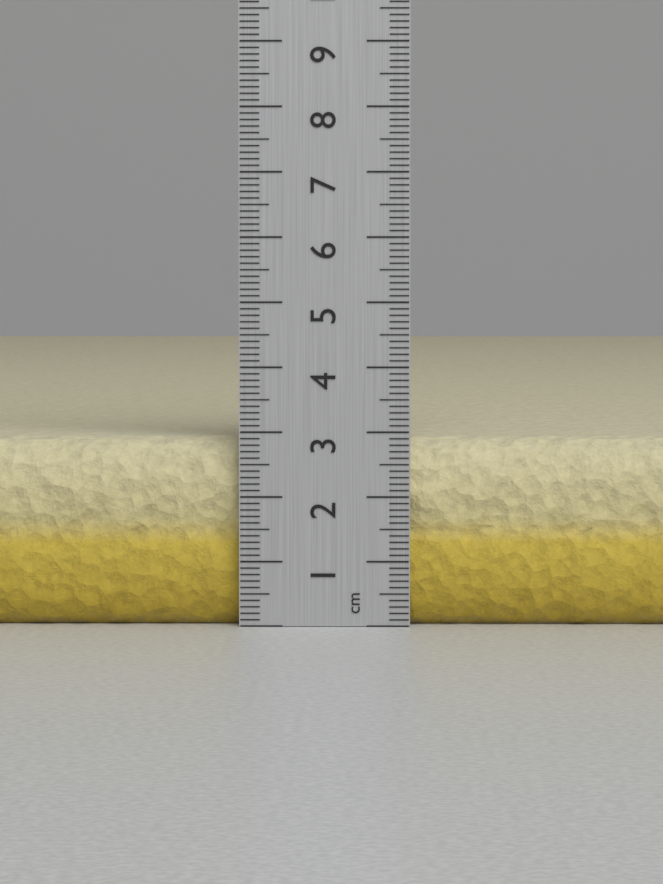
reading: 2.9 cm
